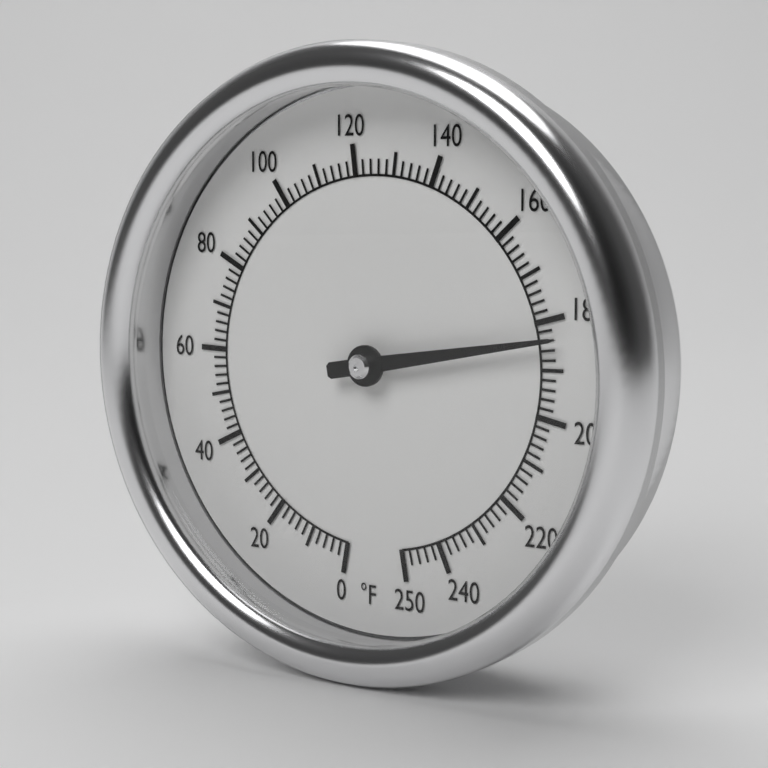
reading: 184 °F
